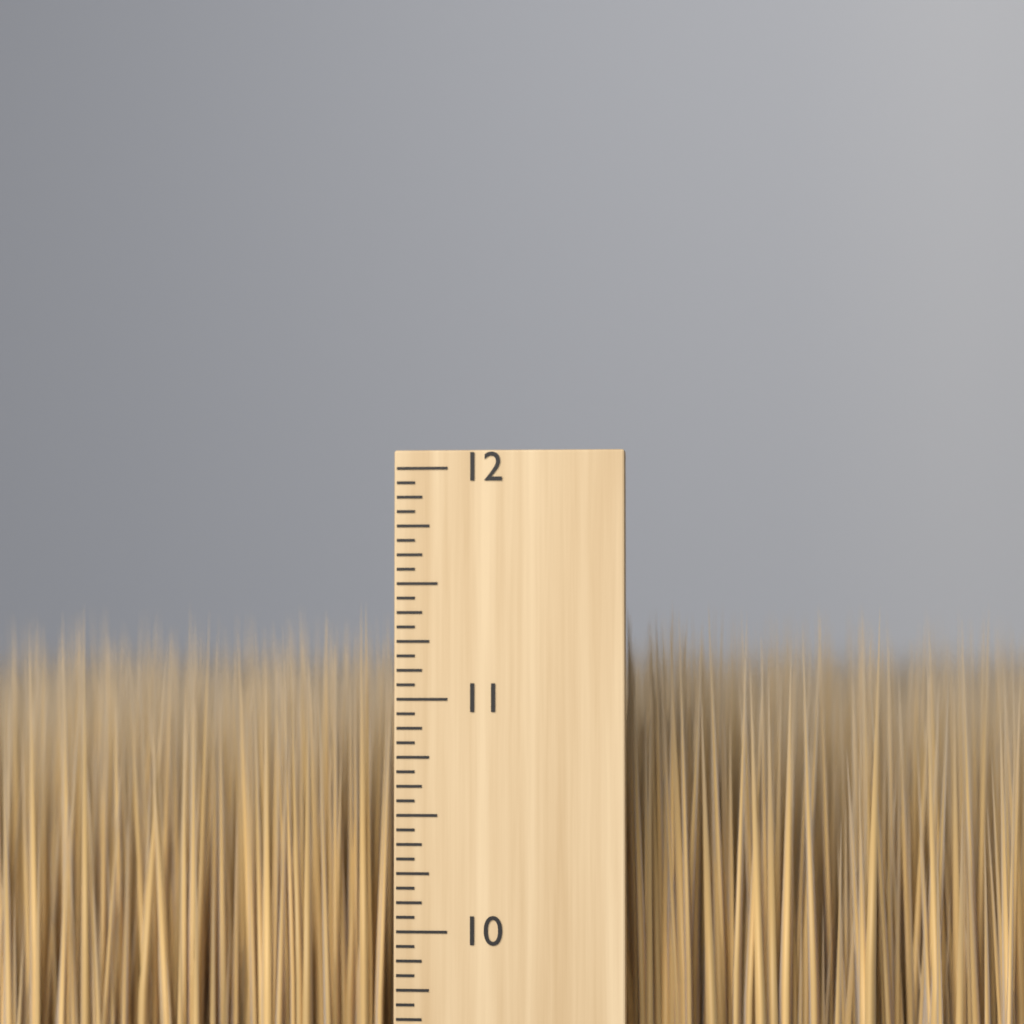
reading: 11.4375 inch
